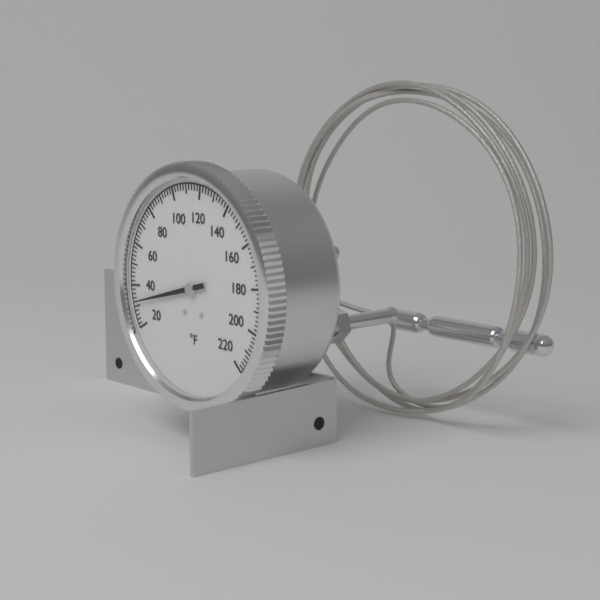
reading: 32 °F
